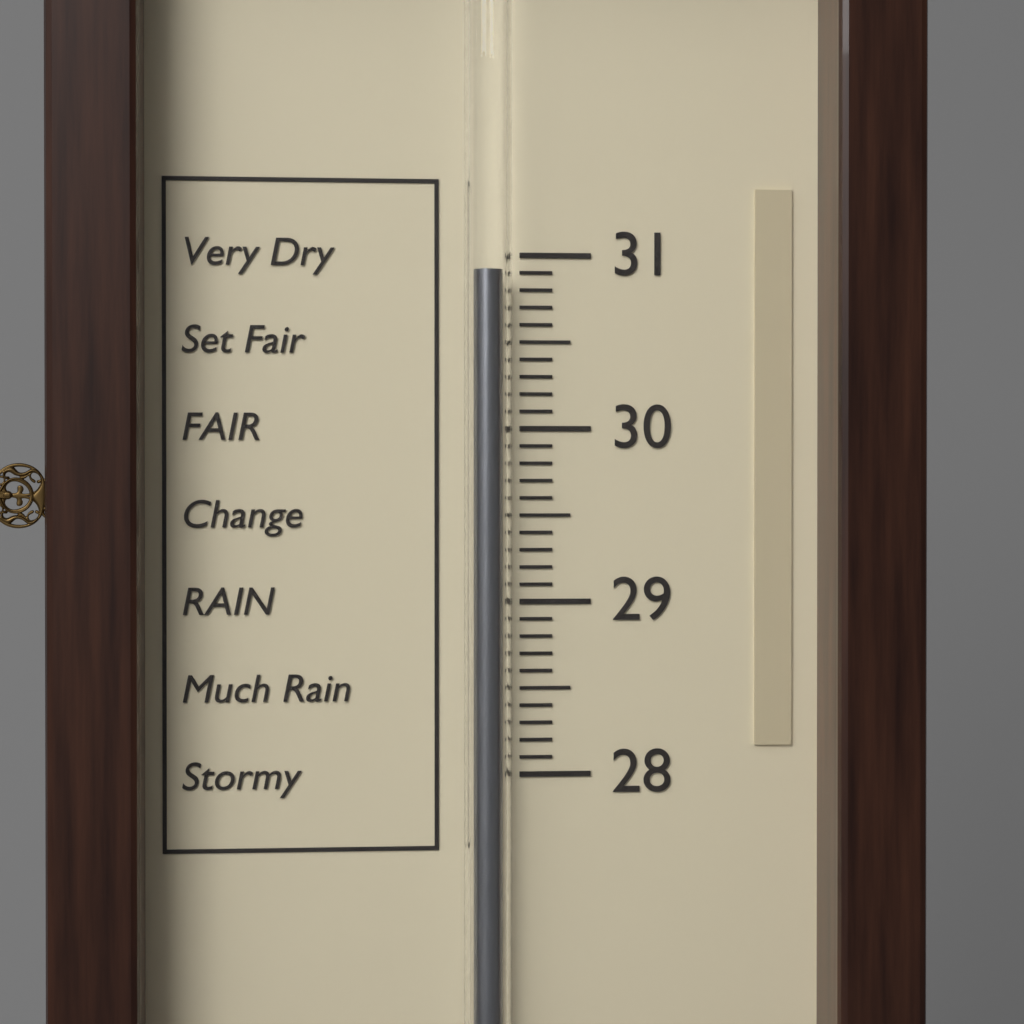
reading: 30.9 (no unit)
